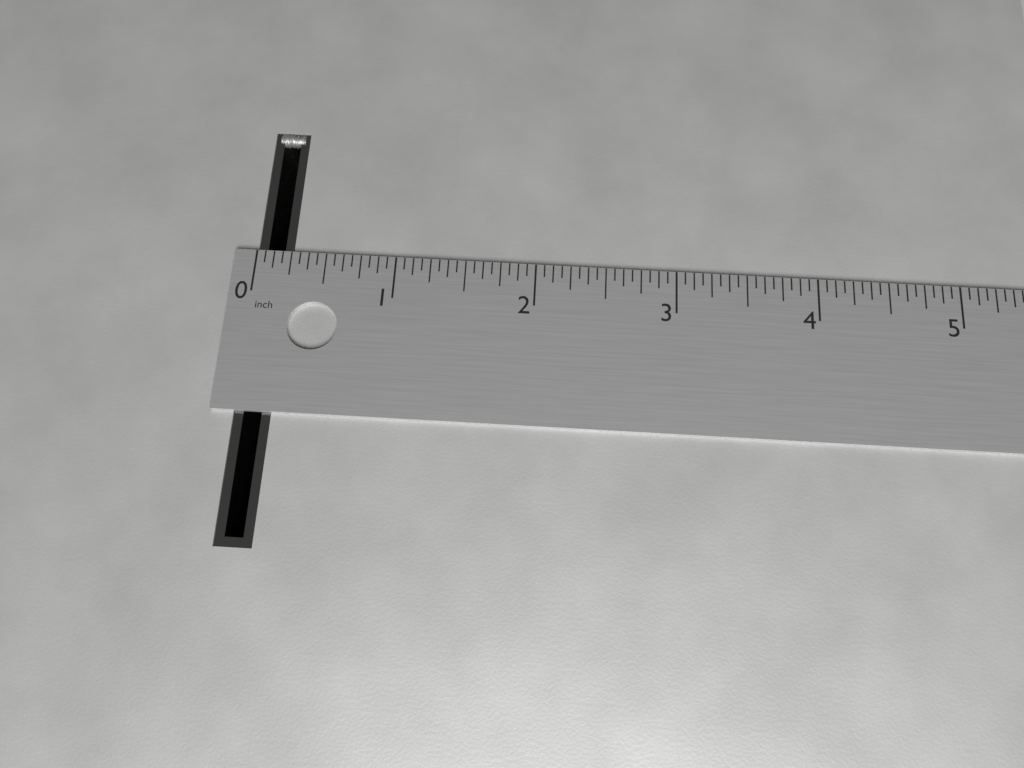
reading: 0.2500 in
